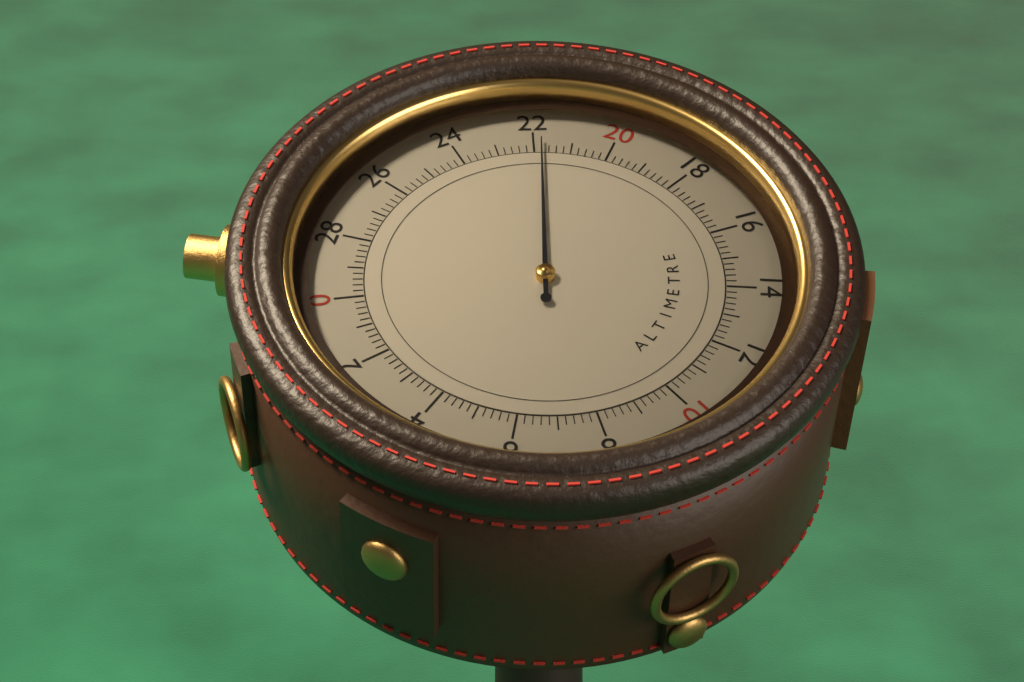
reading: 21.8 (no unit)
